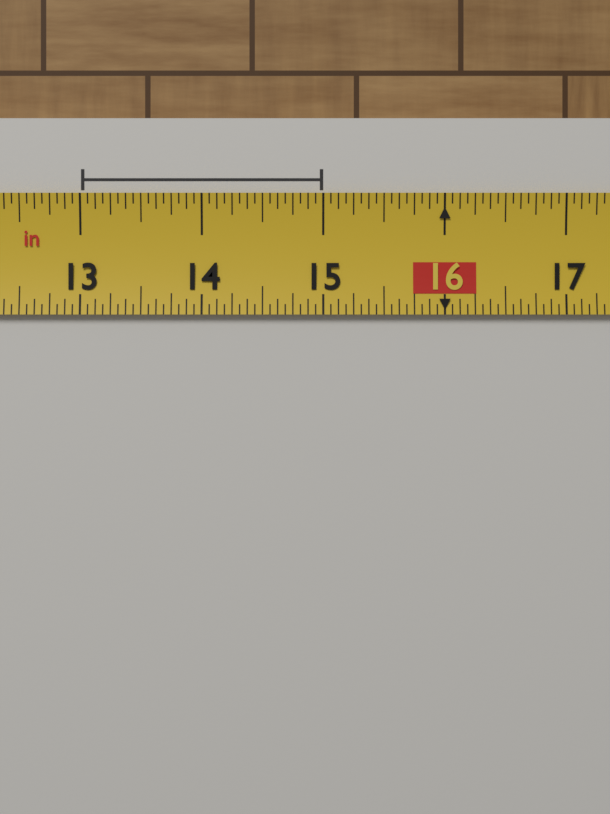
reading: 15.0000 in
